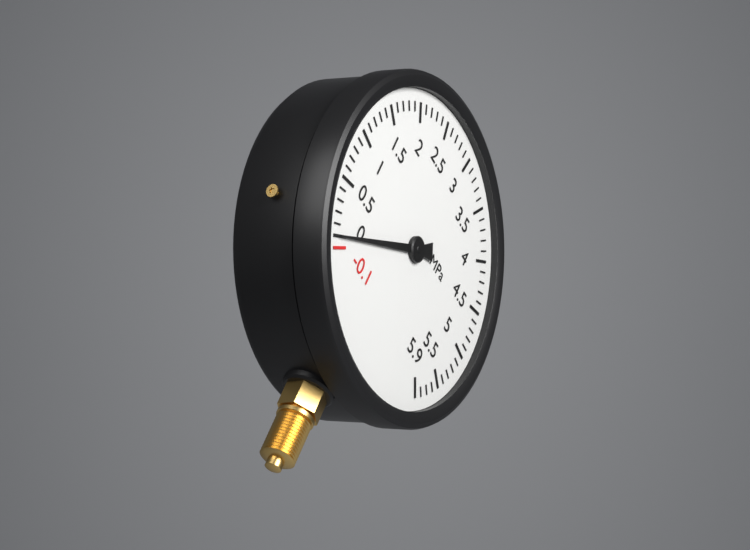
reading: 0.0 MPa
